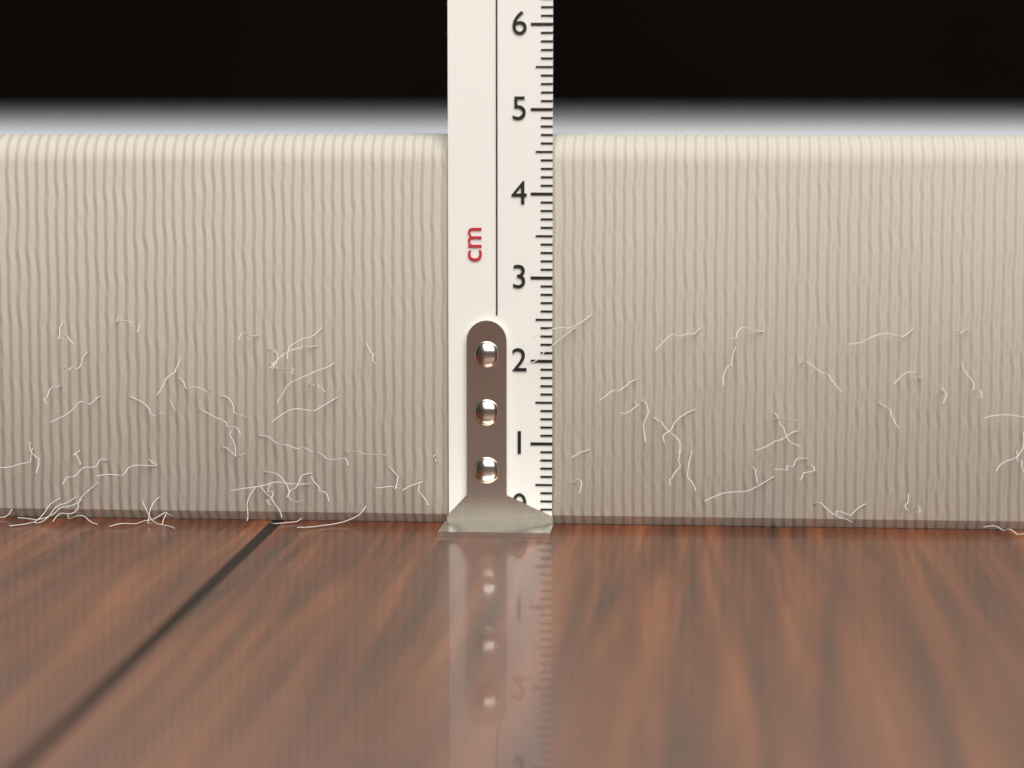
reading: 4.7 cm
